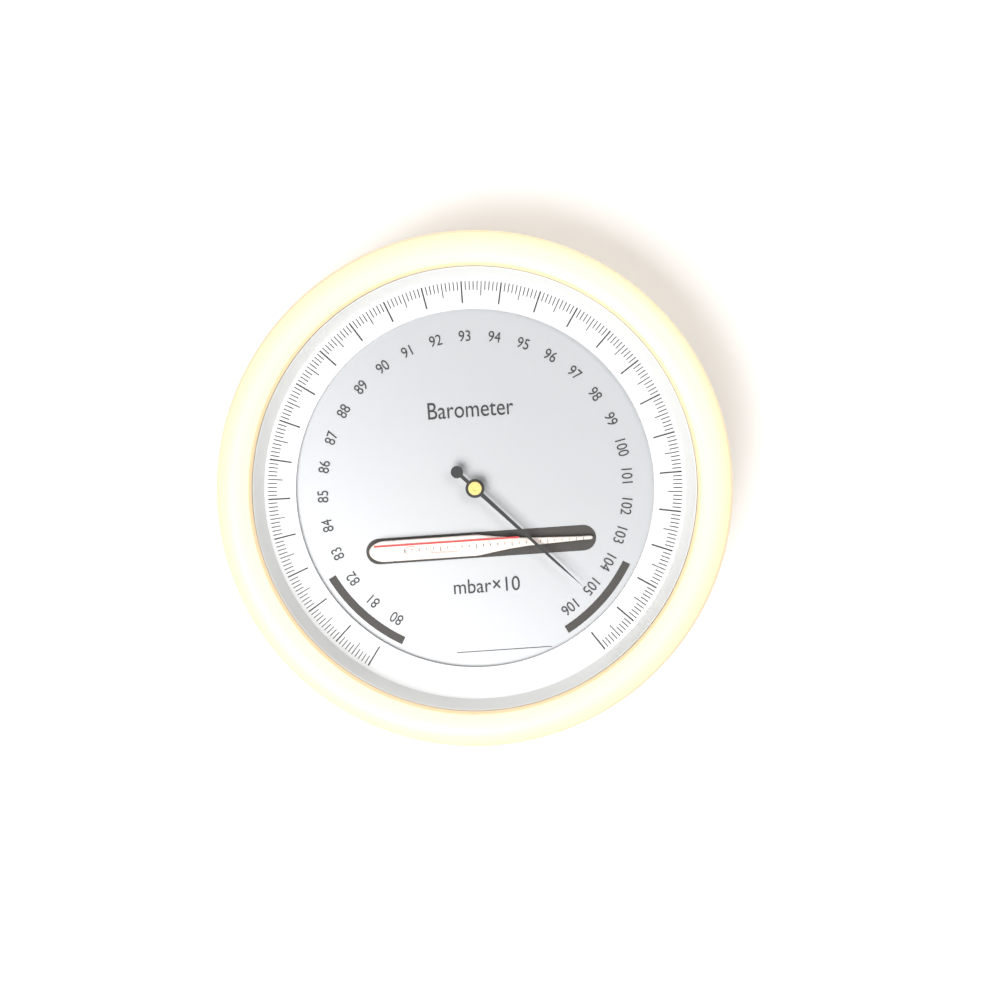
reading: 105.2 mbar×10
